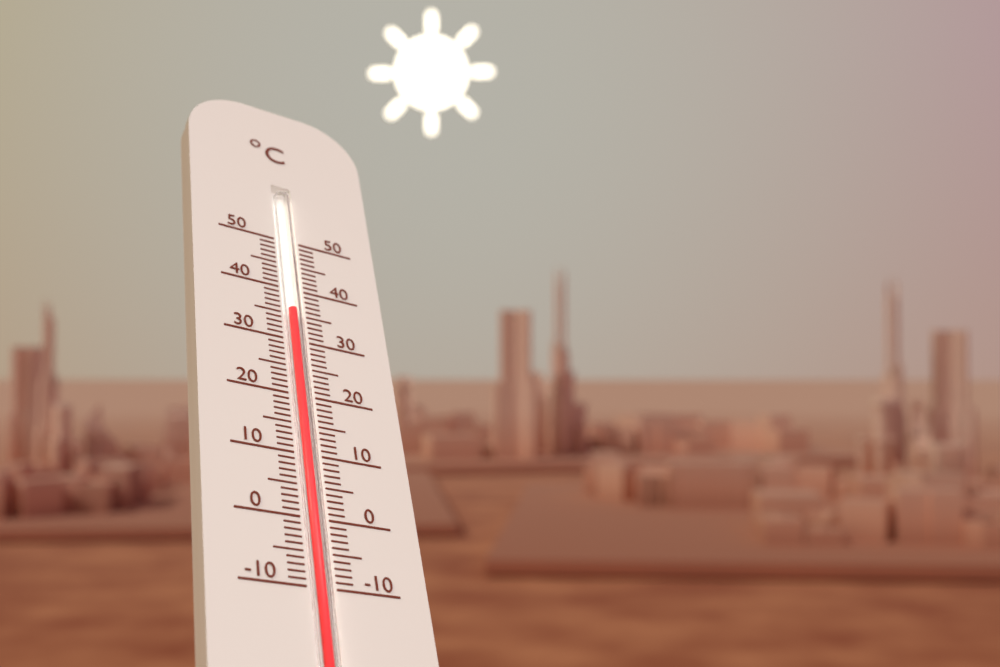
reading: 36 °C
